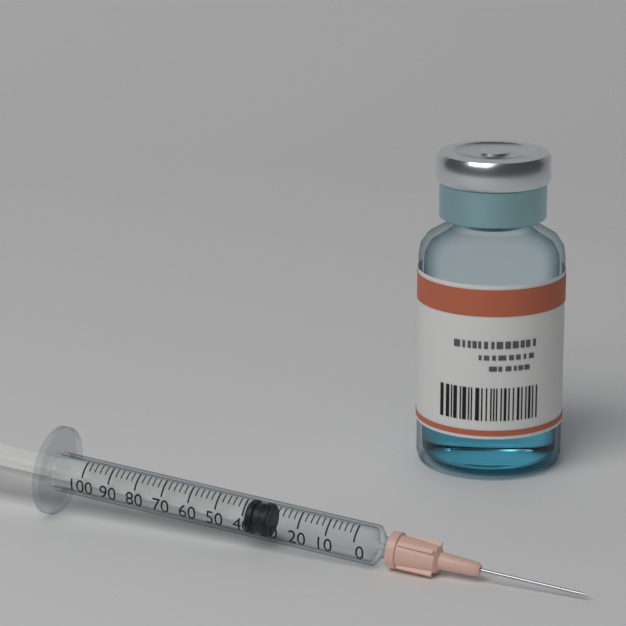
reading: 32 (no unit)
